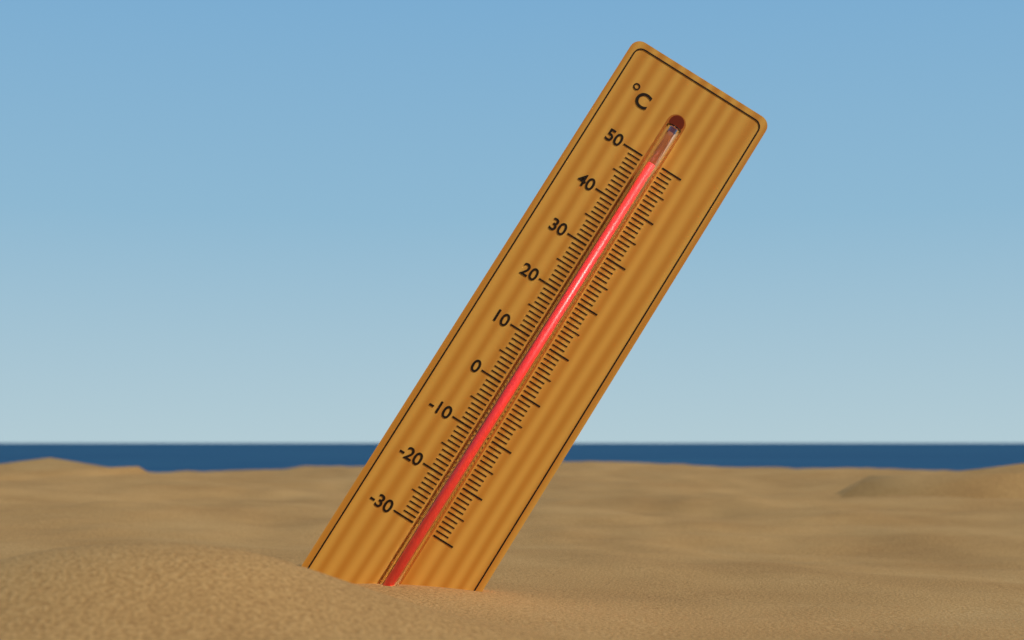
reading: 49 °C
